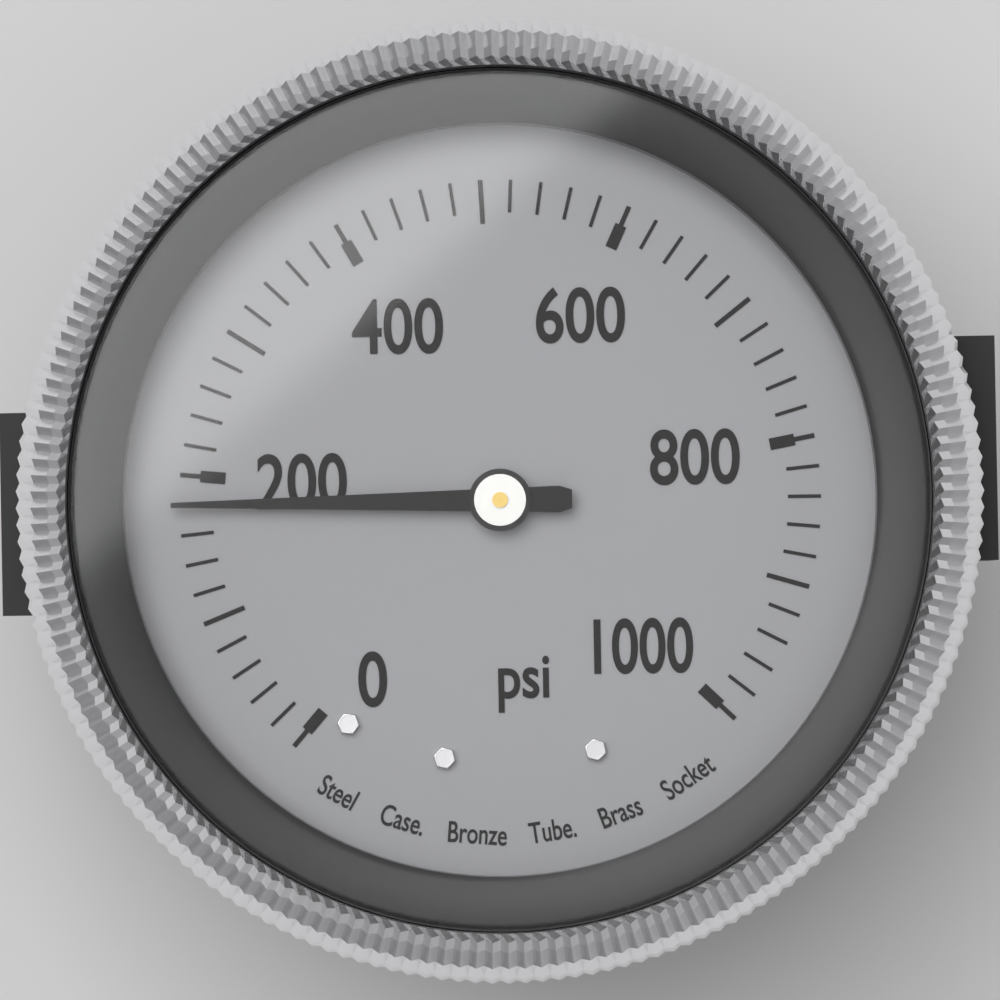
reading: 180 psi
